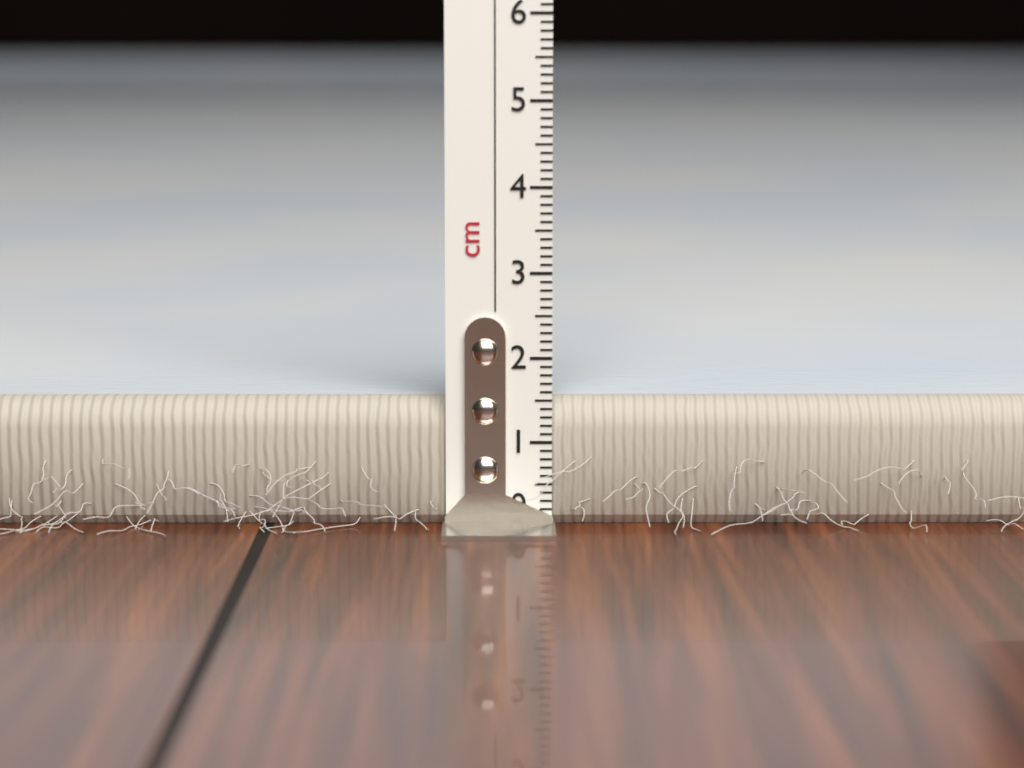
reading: 1.5 cm
